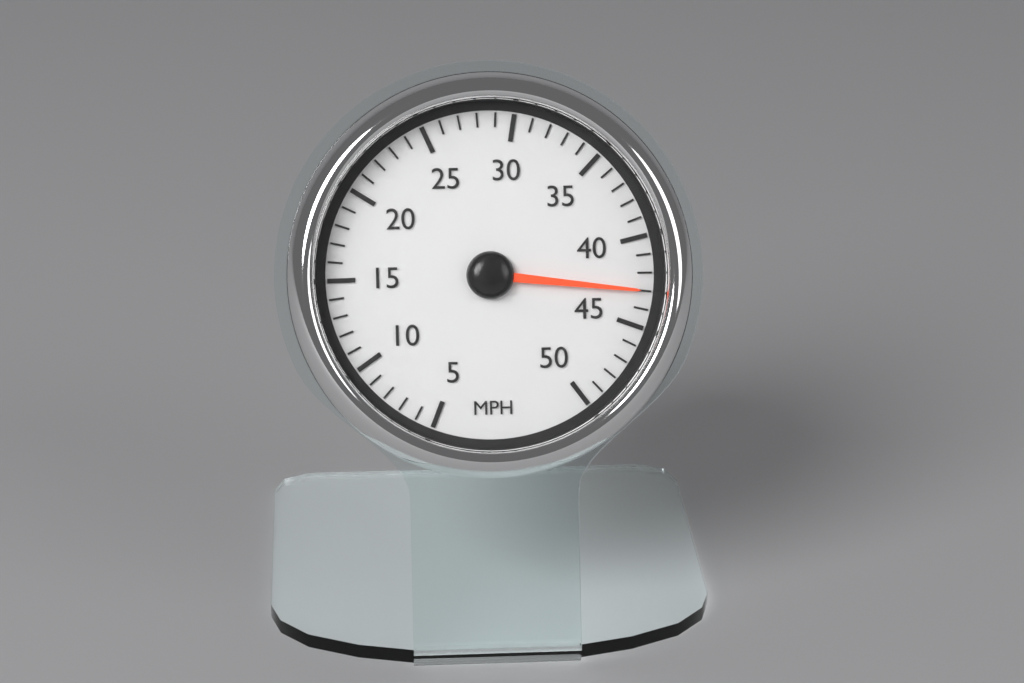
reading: 43 MPH
